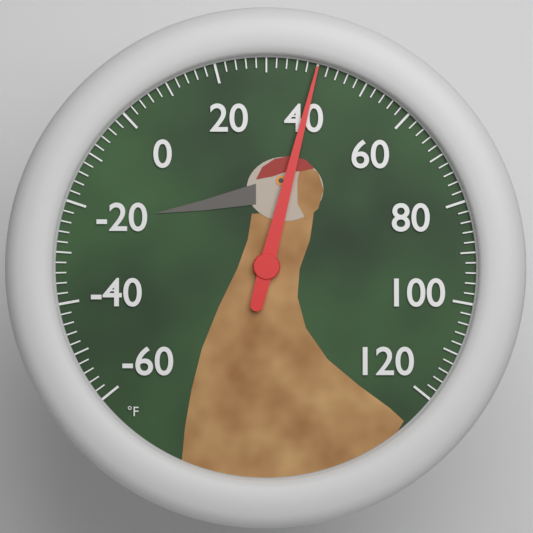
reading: 40 °F
